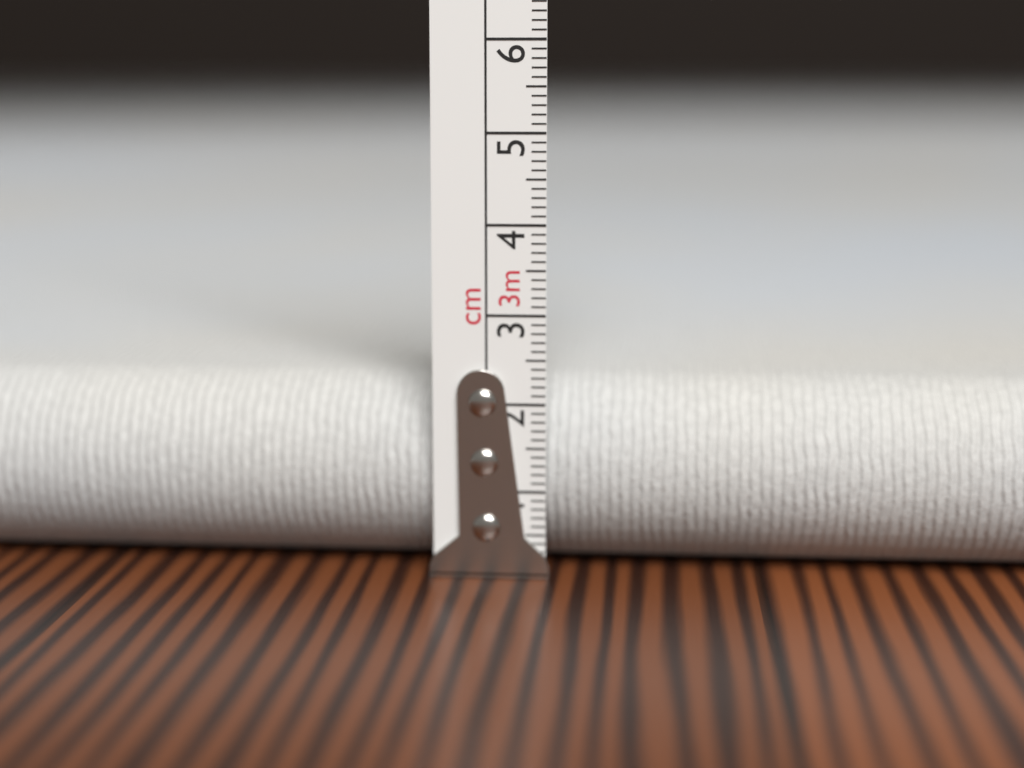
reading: 2.2 cm
